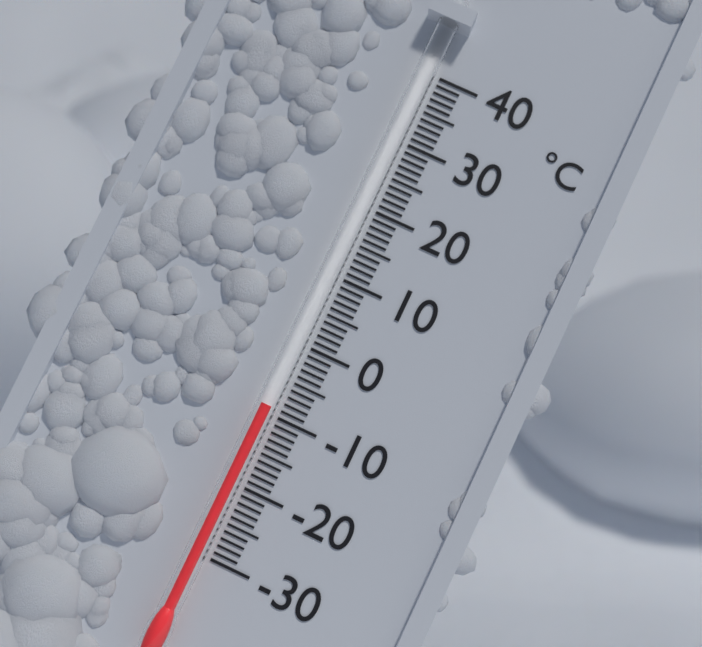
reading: -9 °C
